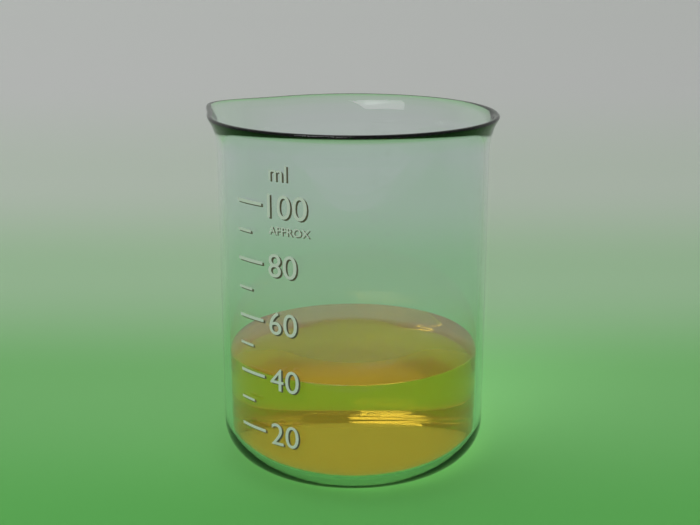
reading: 40 ml
